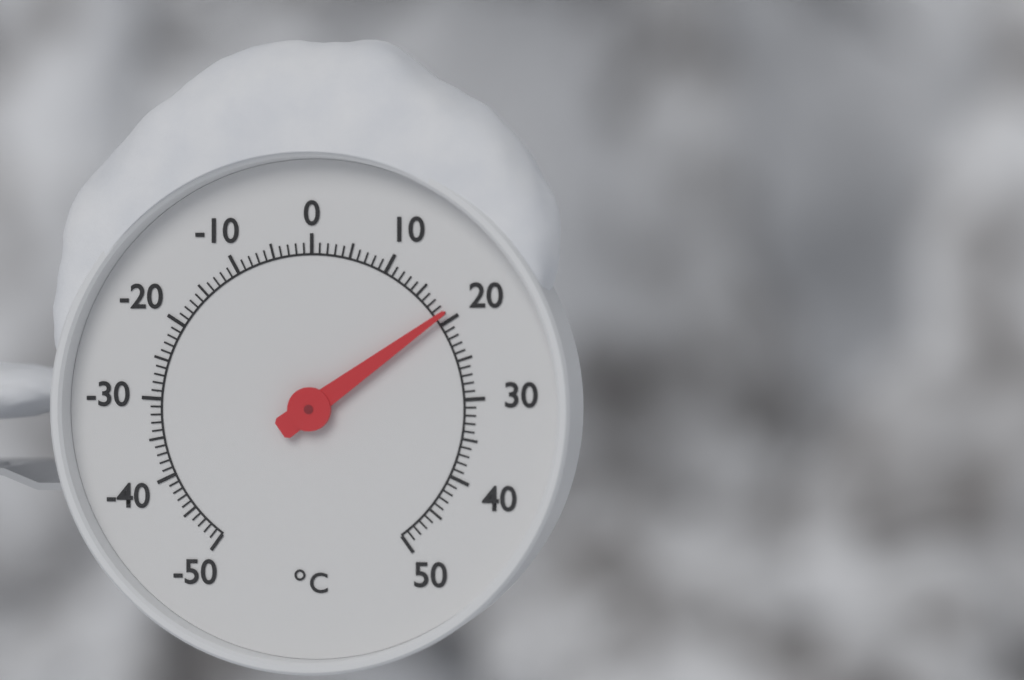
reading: 19 °C
